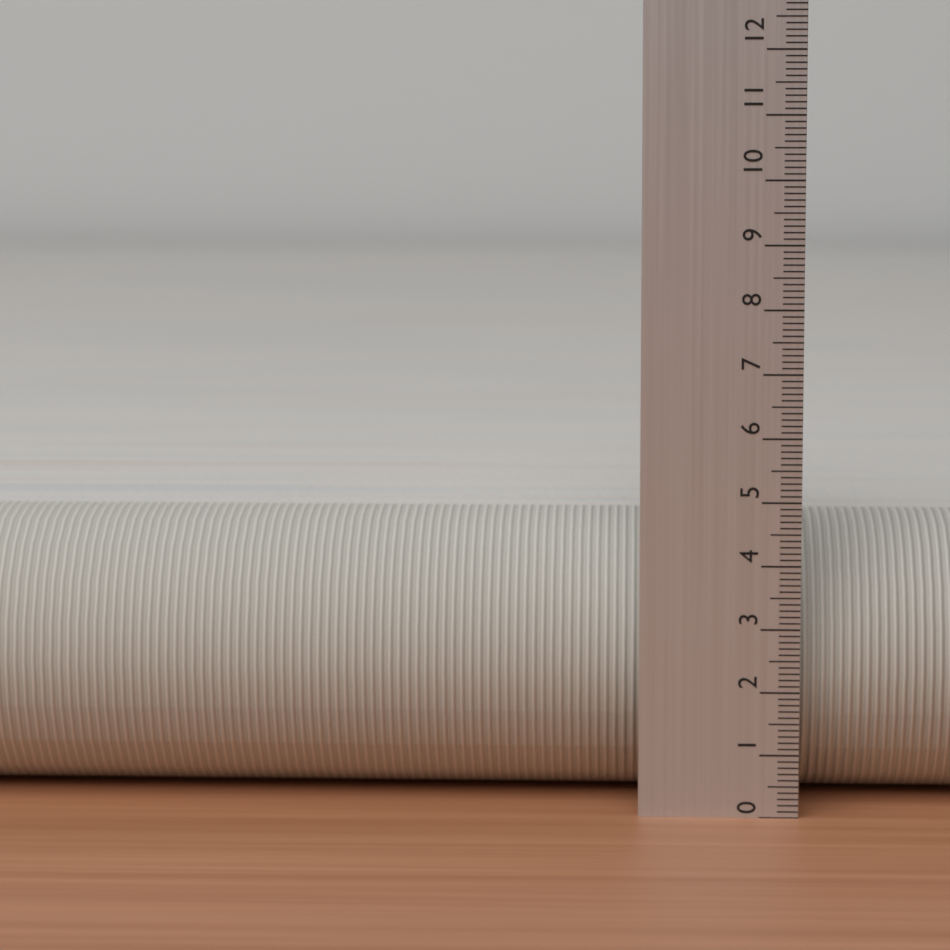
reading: 4.5 (no unit)
